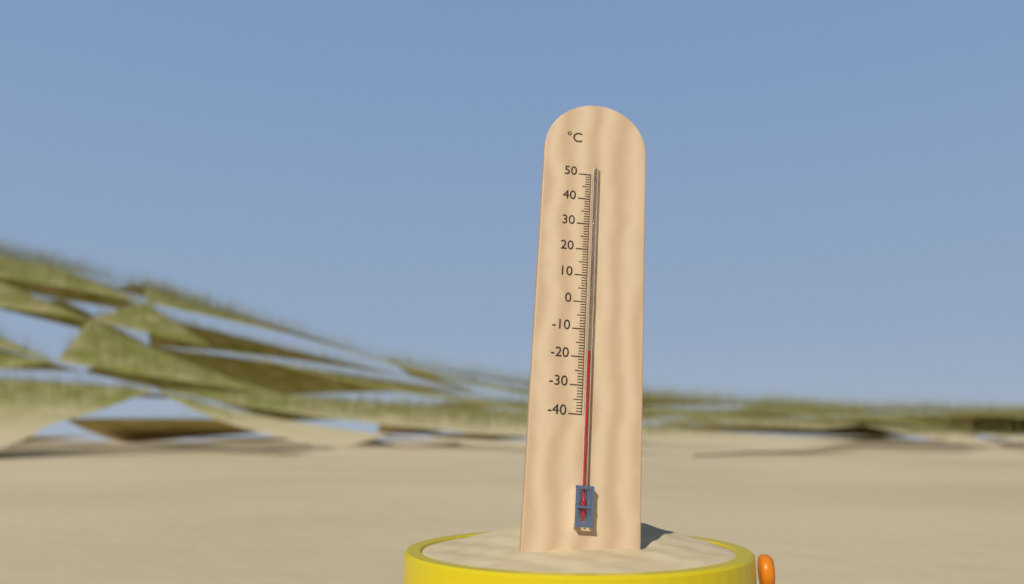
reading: -18 °C
